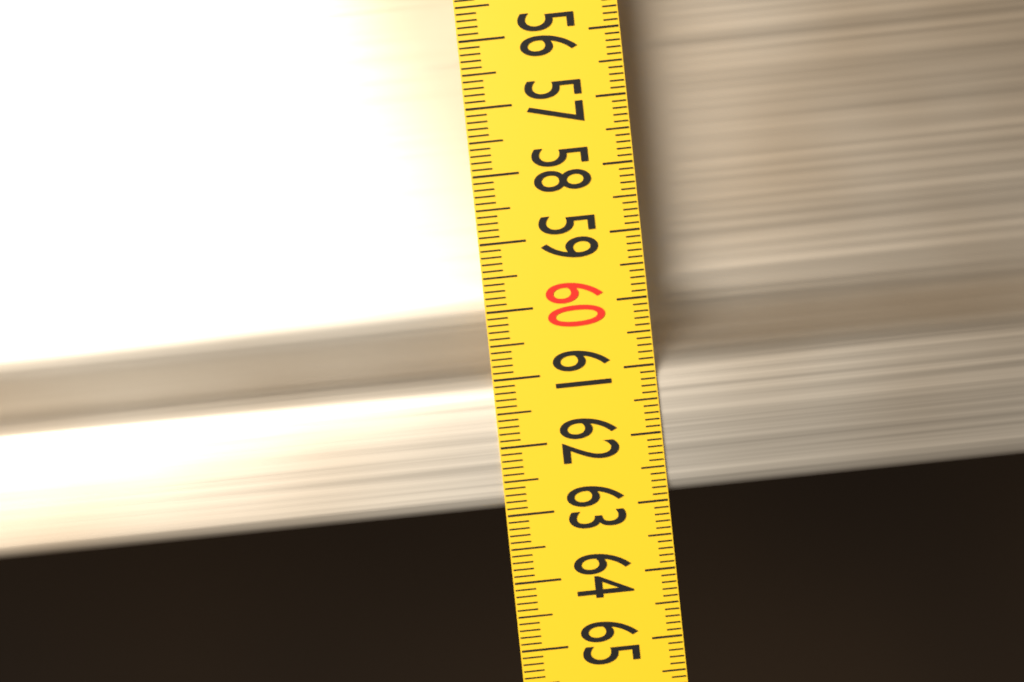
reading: 62.9 (no unit)
